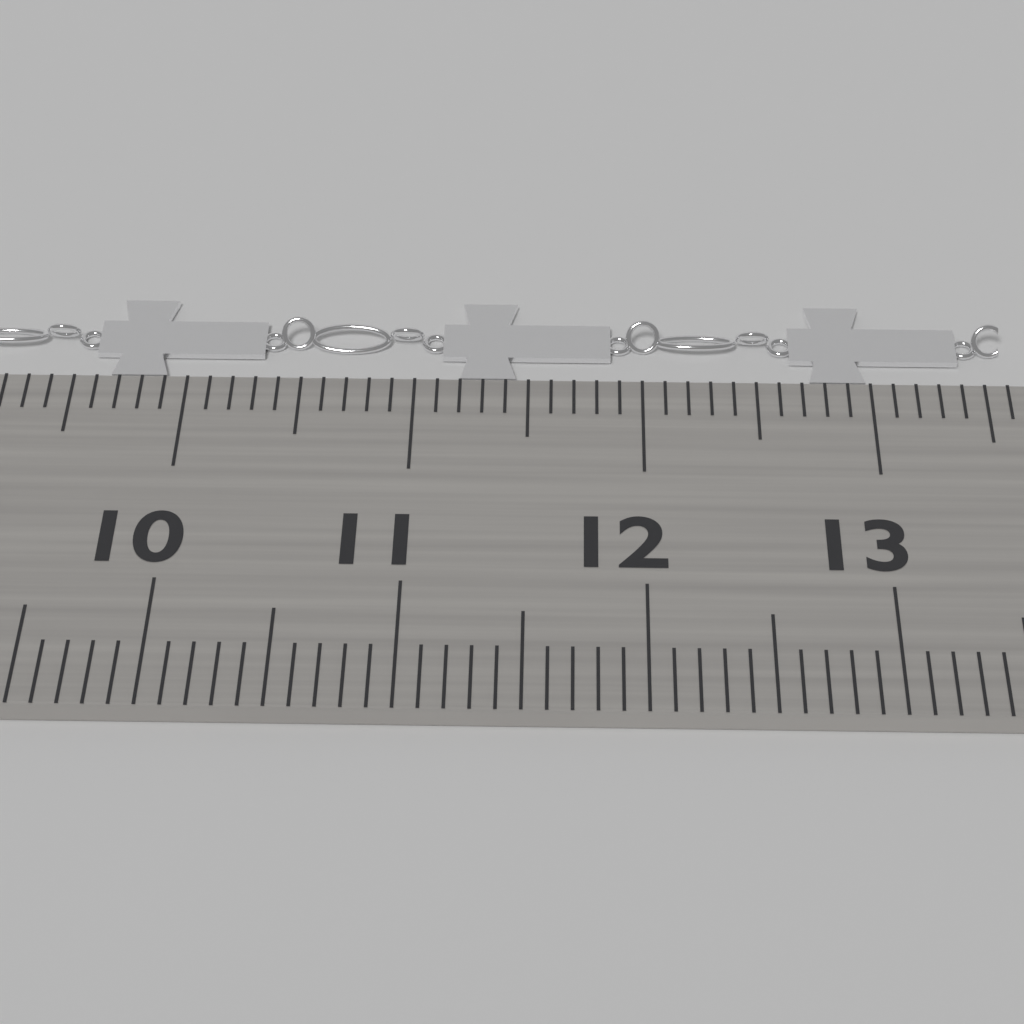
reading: 13.6 cm
